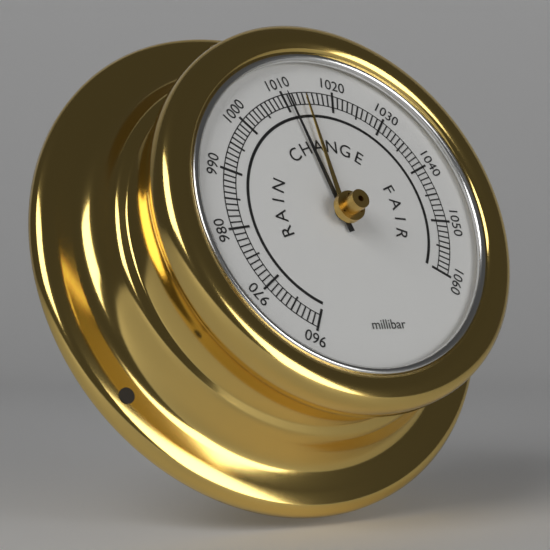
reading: 1011 millibar
